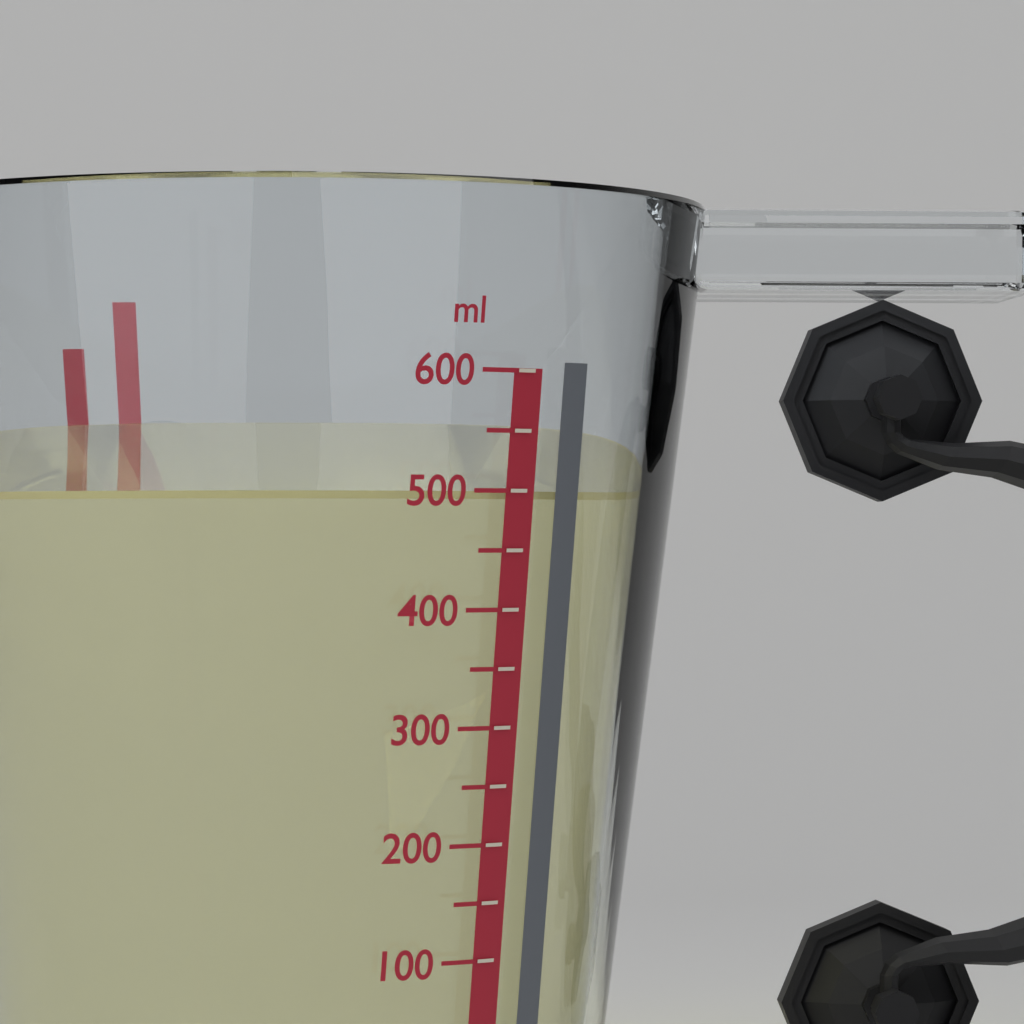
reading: 500 ml
